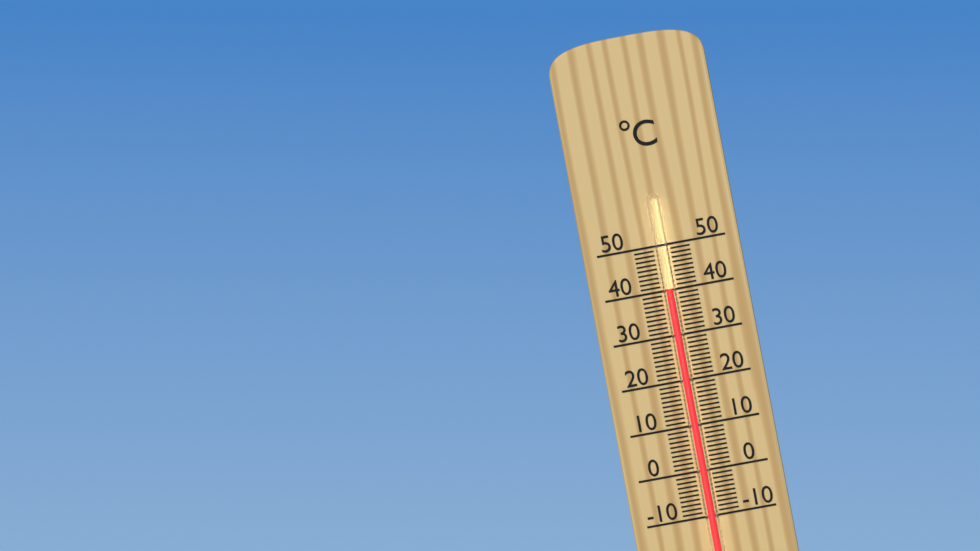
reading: 40 °C
